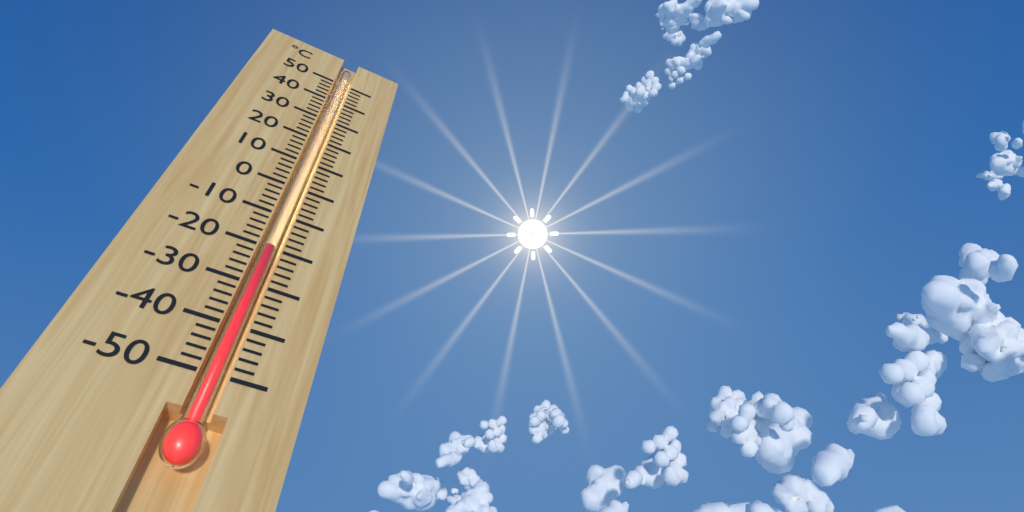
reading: -20 °C
